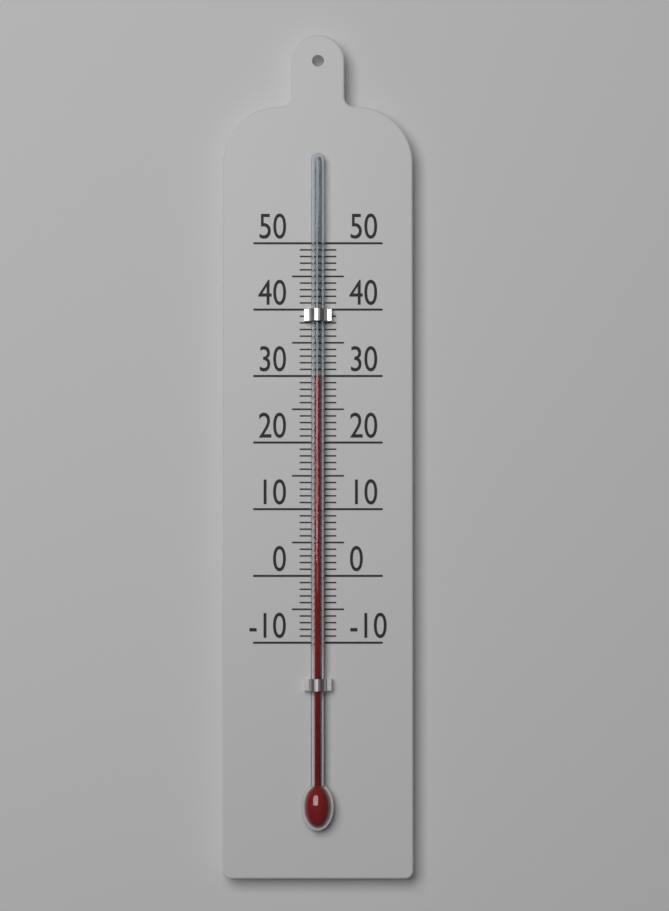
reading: 30 (no unit)
